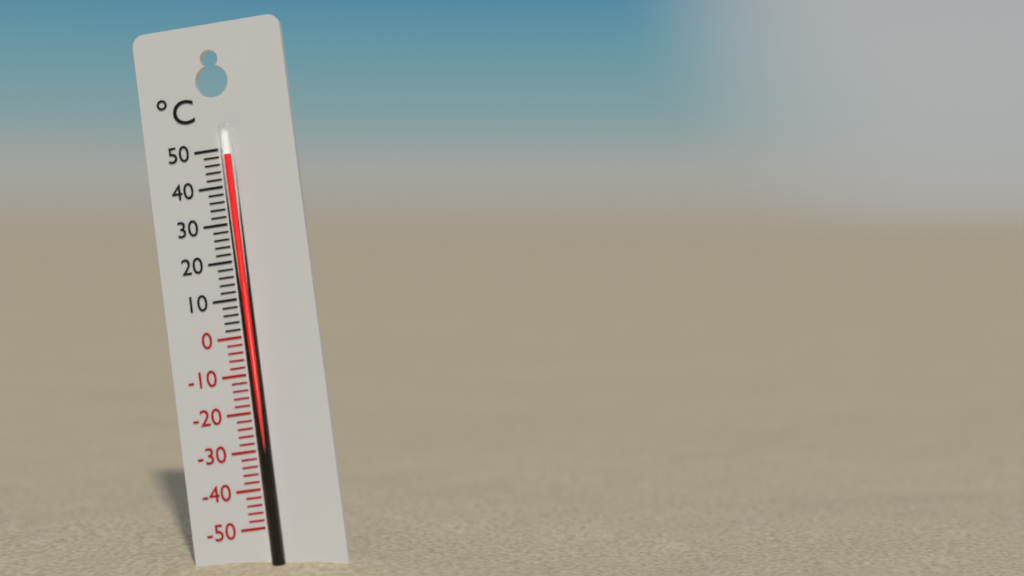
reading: 48 °C
